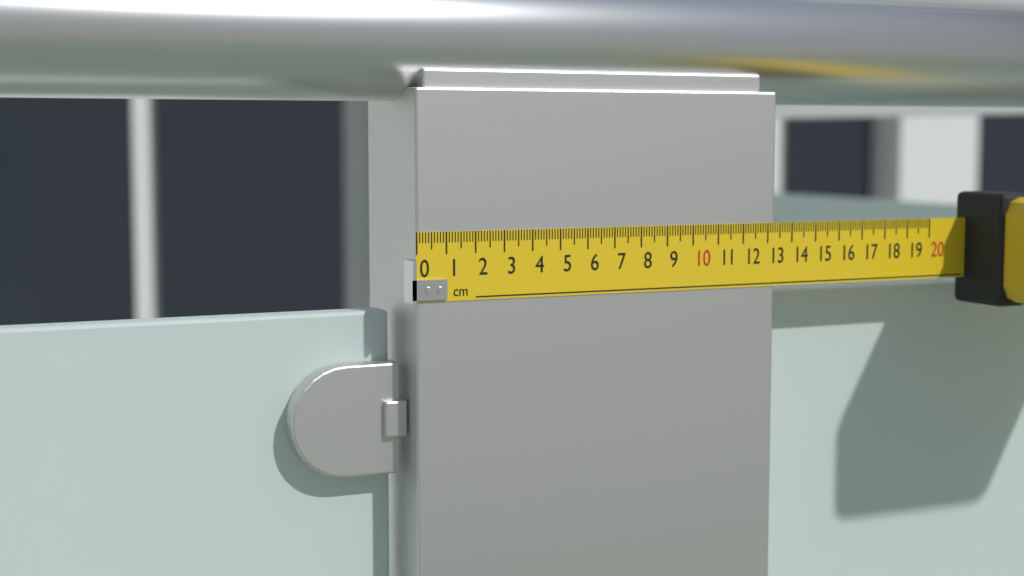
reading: 13.3 cm
